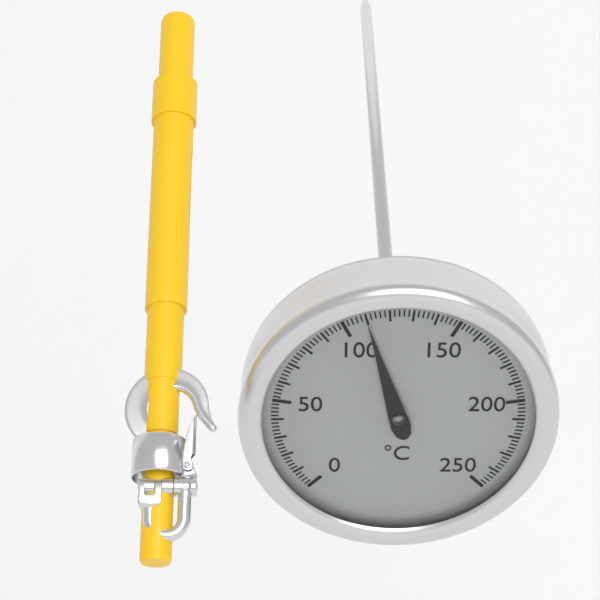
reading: 110 °C
